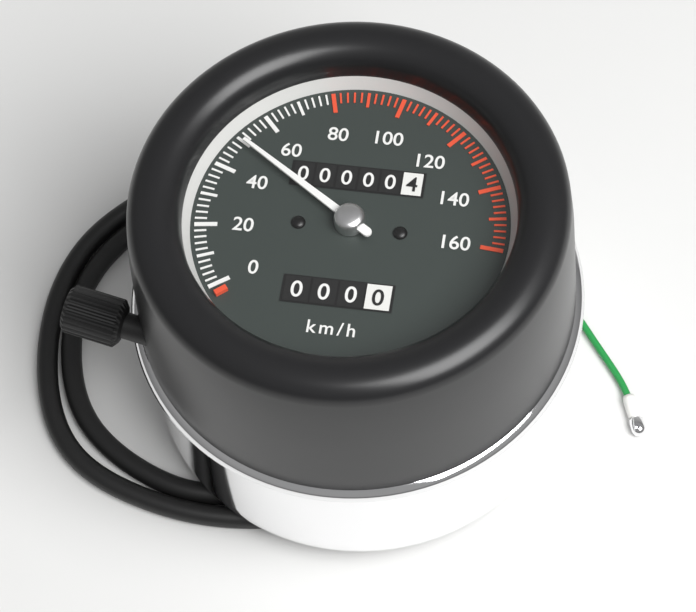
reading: 50 km/h
